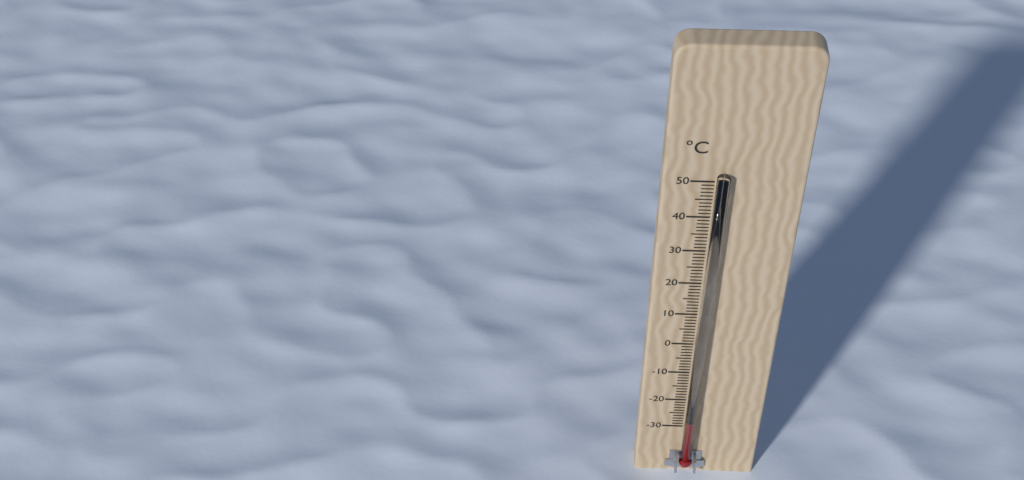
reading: -26 °C
